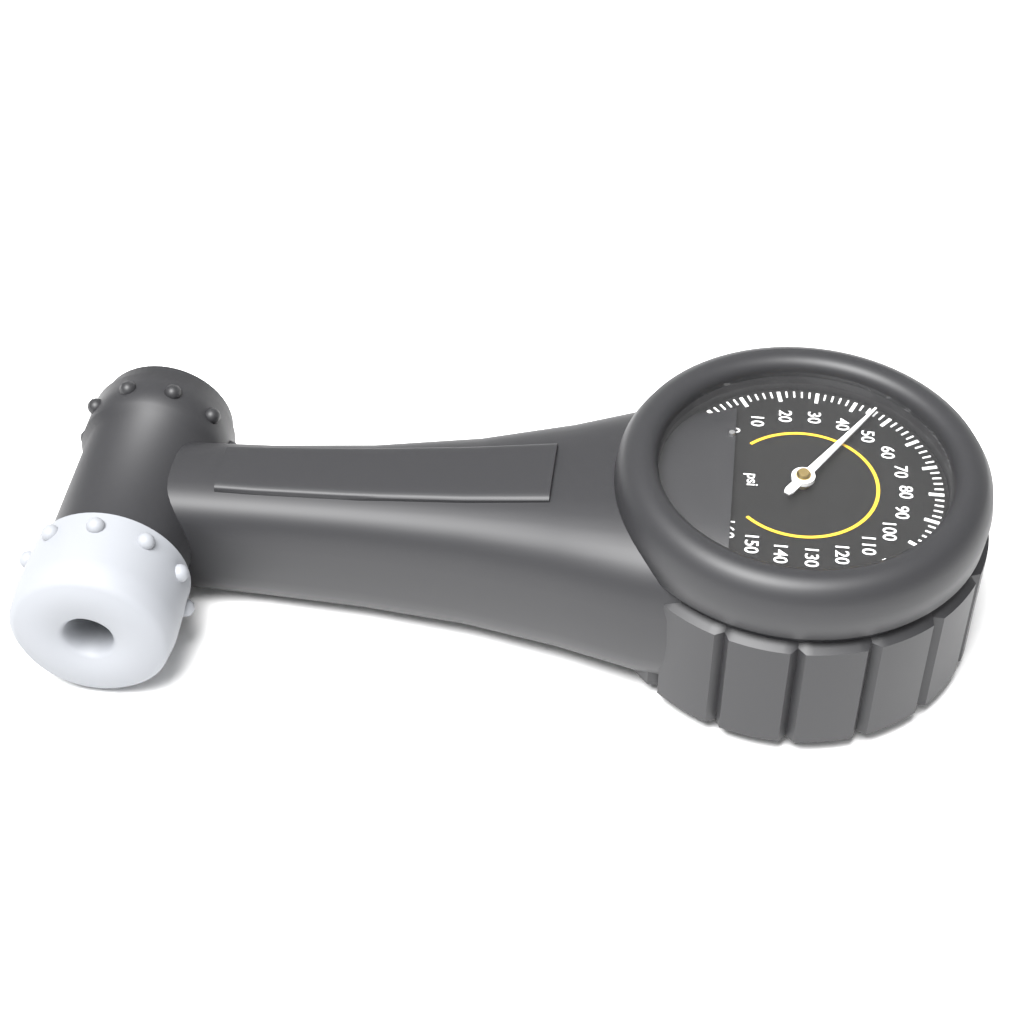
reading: 46 psi
